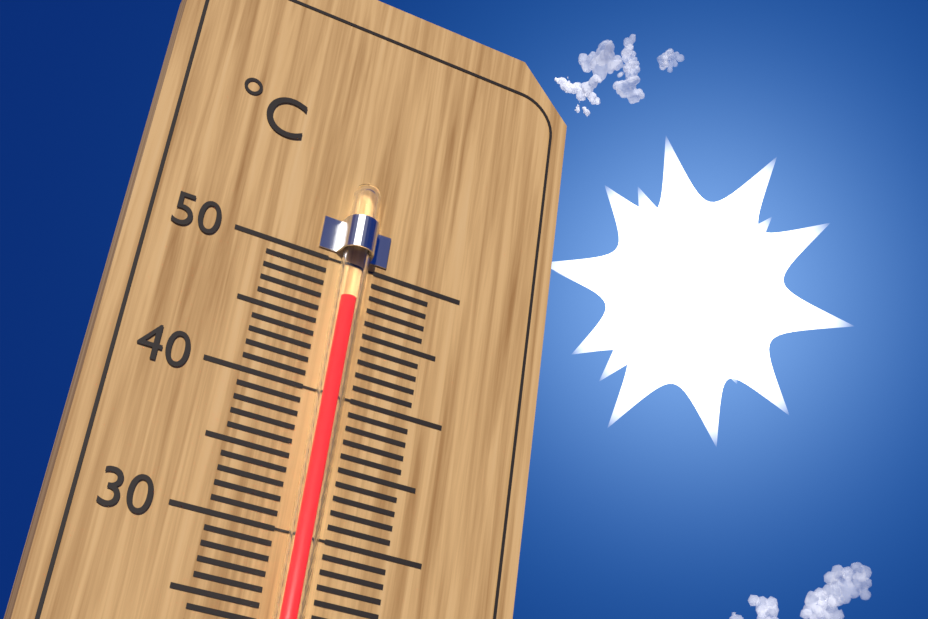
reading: 47 °C
